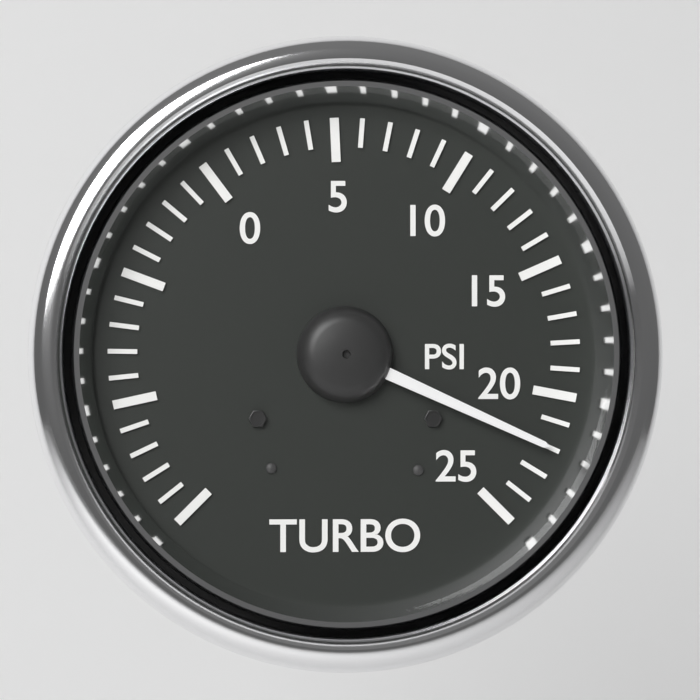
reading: 22 psi
